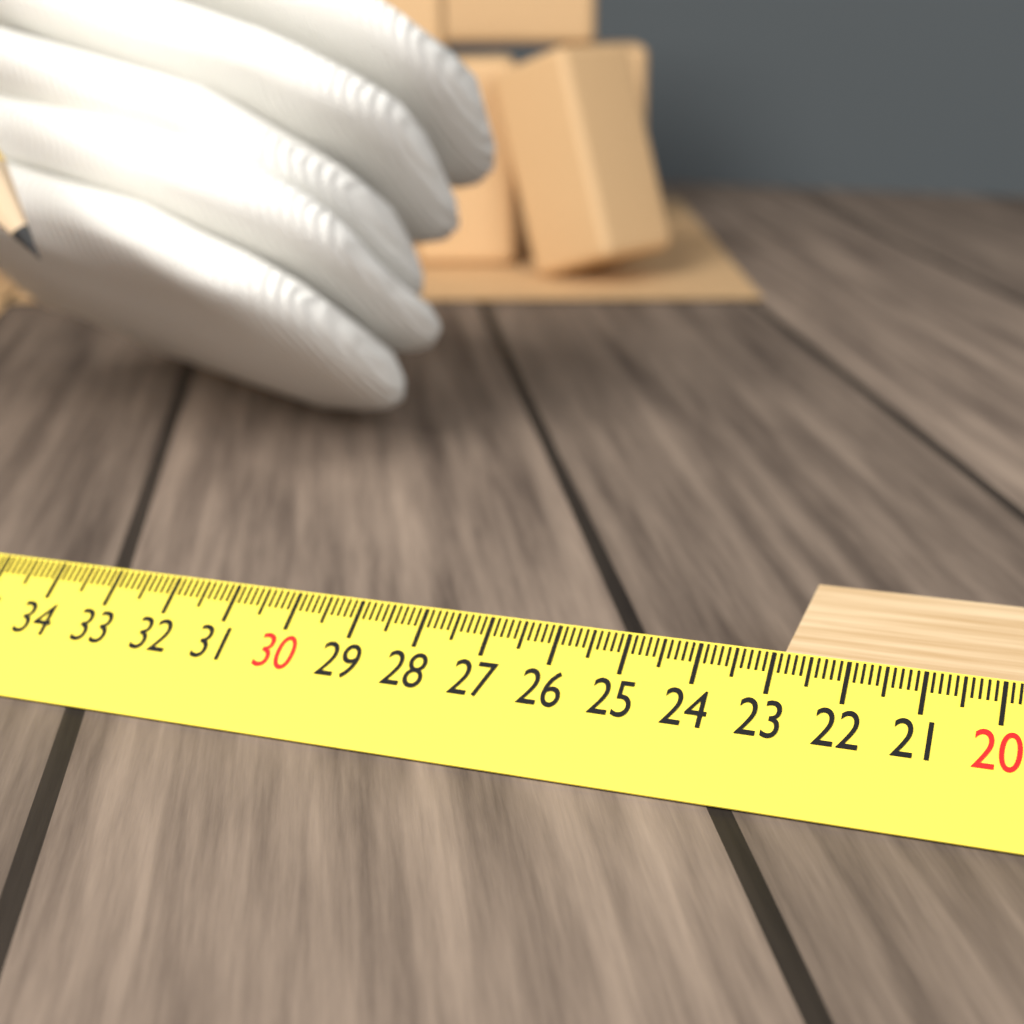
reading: 22.9 cm
